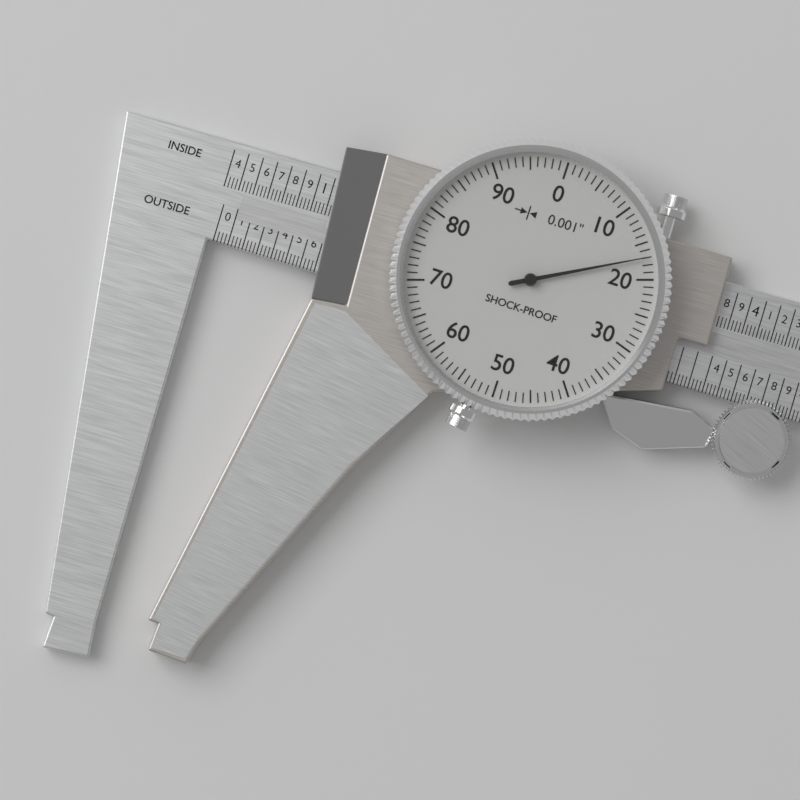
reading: 0.017 in
